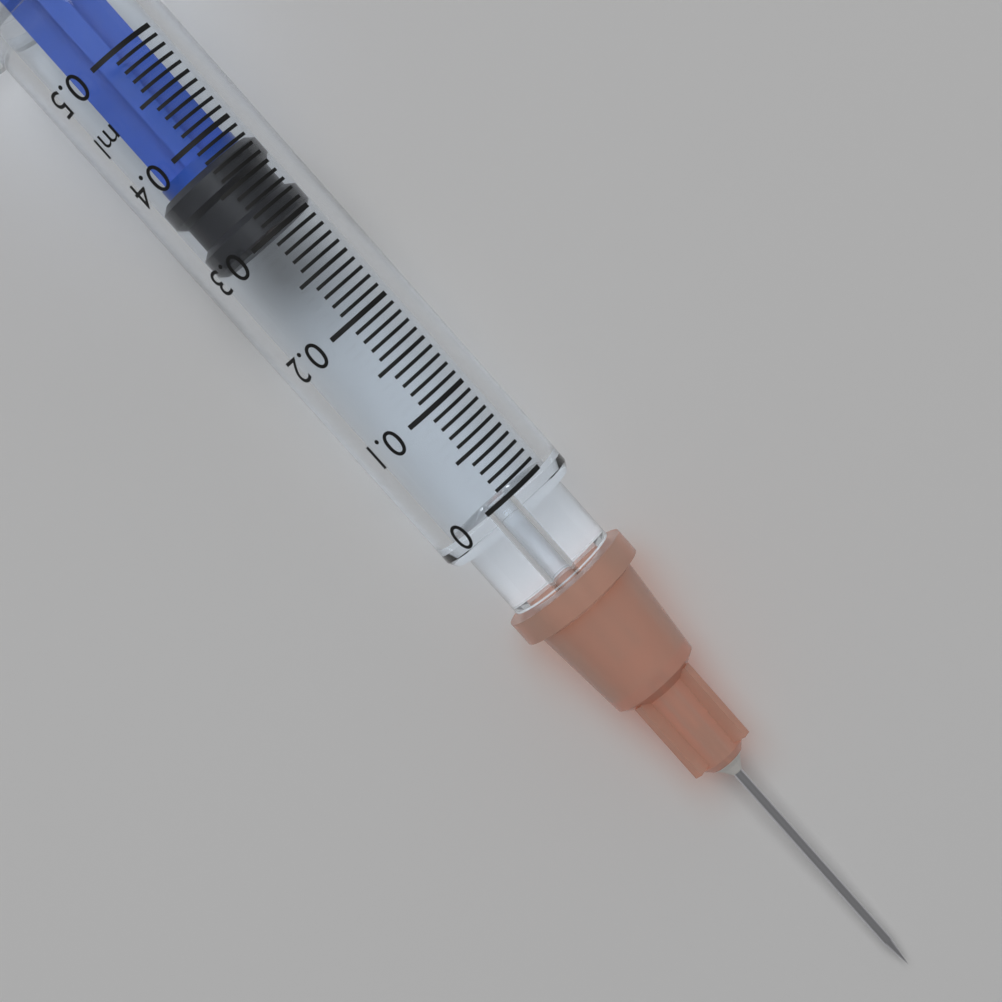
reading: 0.30 ml
